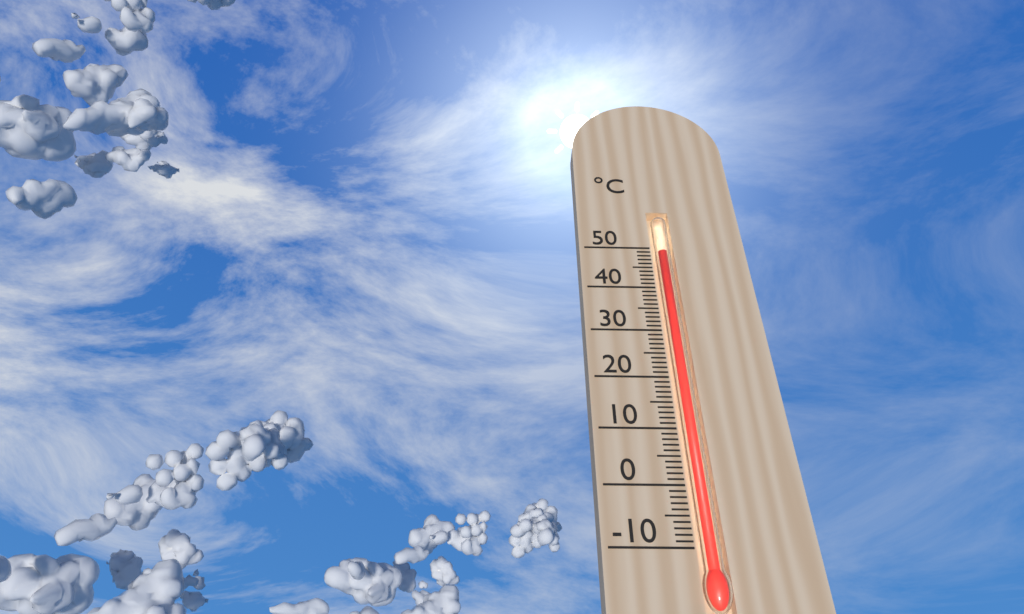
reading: 49 °C
